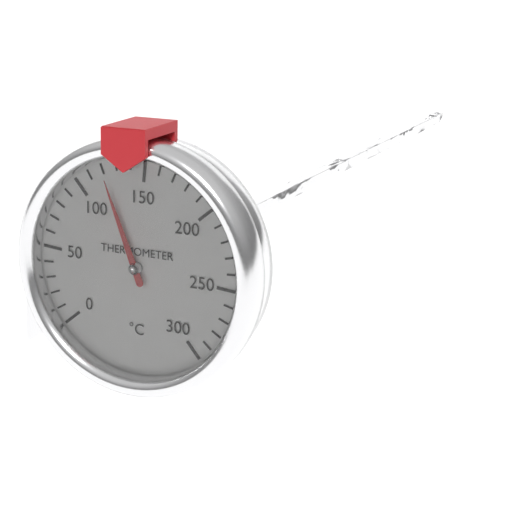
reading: 120 °C
